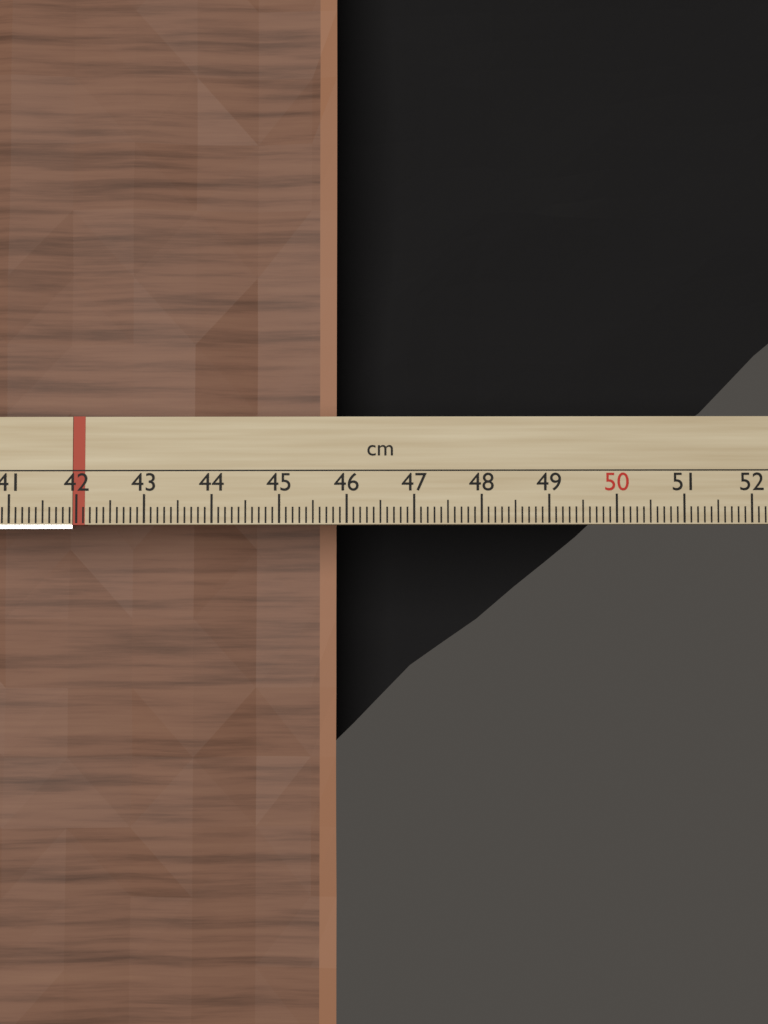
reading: 45.8 cm
